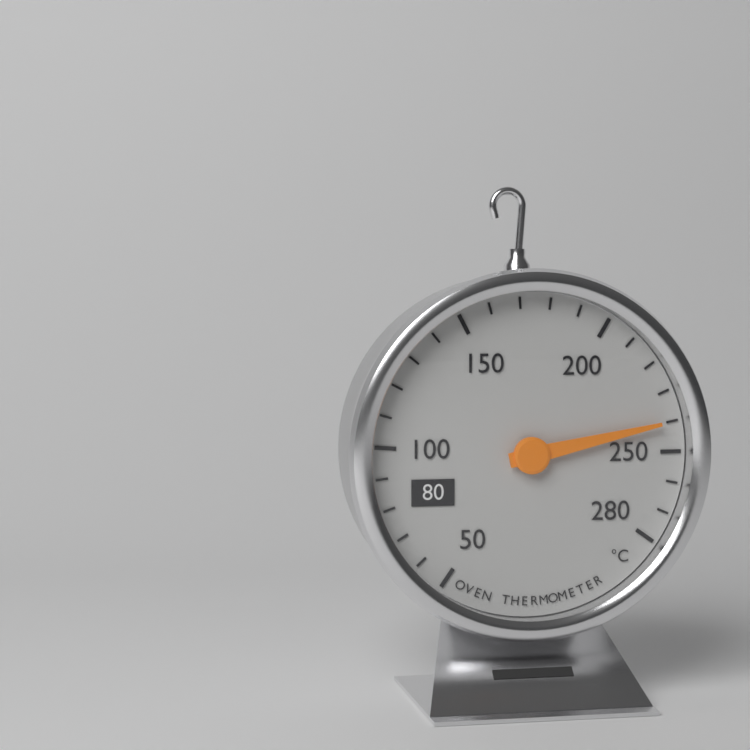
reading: 240 °C
